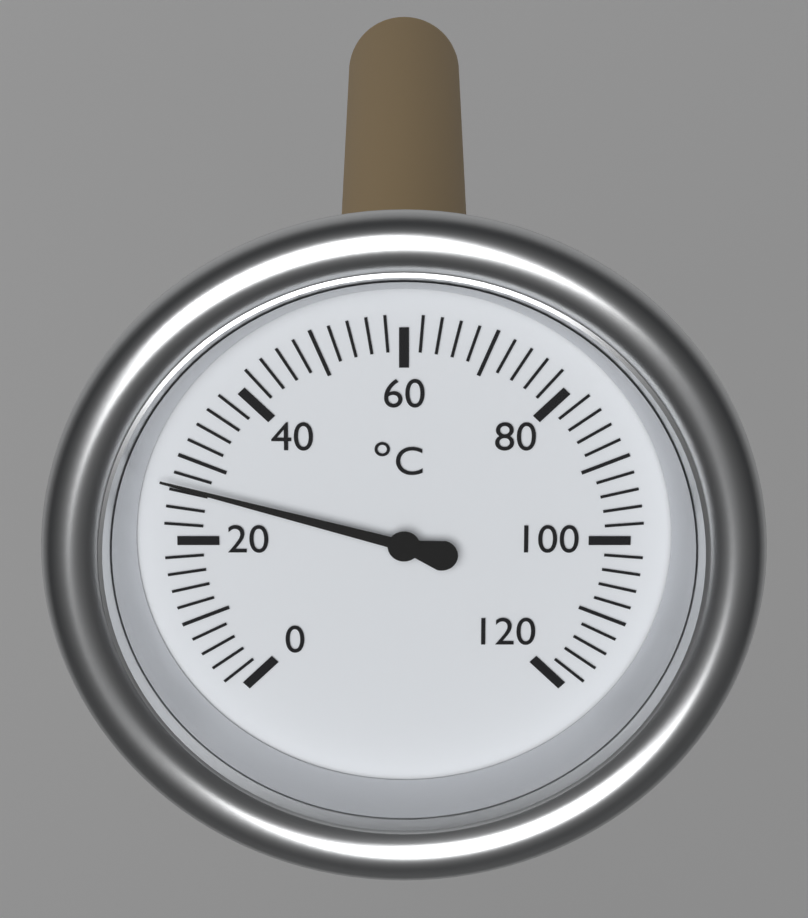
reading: 27 °C
